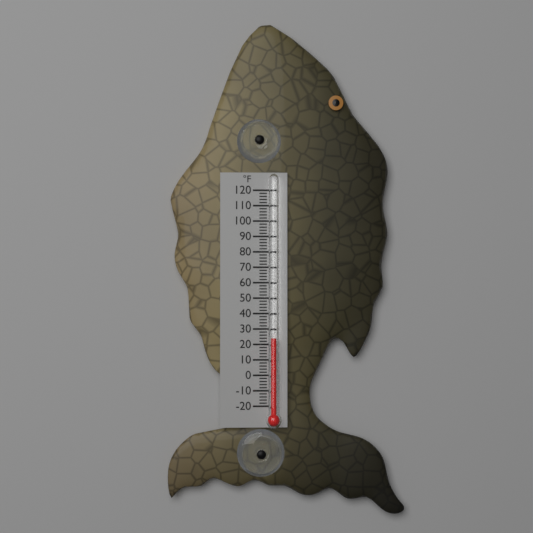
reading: 24 °F
